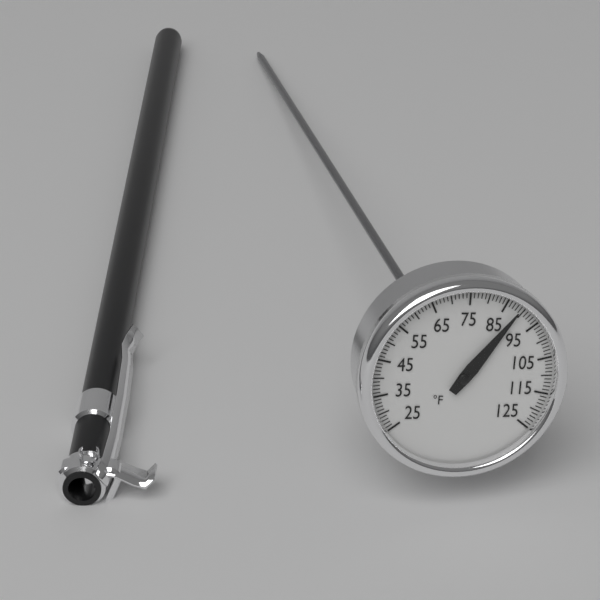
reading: 89 °F
